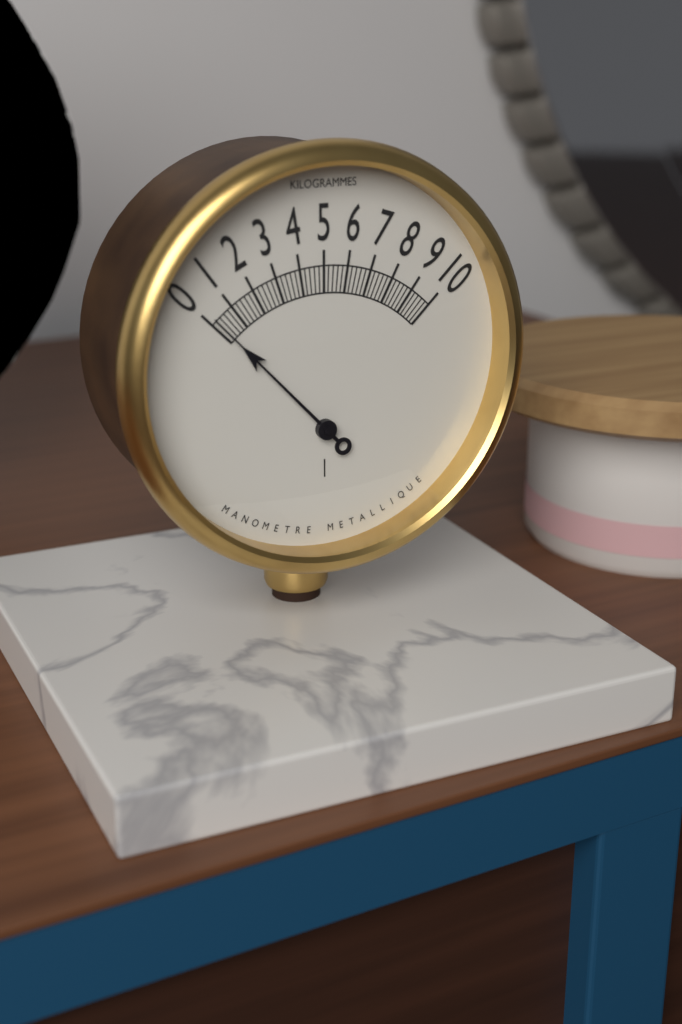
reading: 0.2 kg
